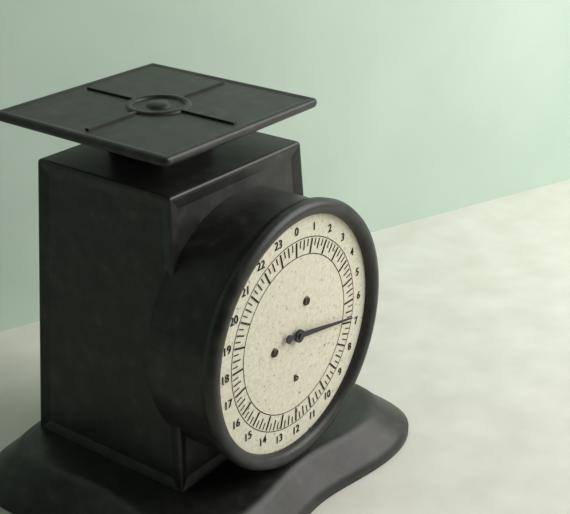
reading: 6.75 lb
